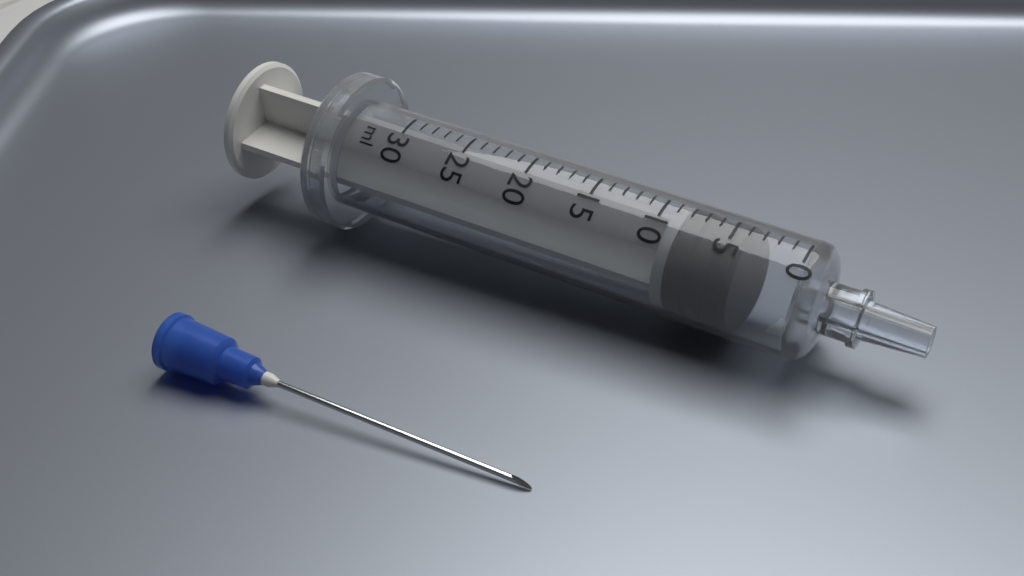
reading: 4 ml
